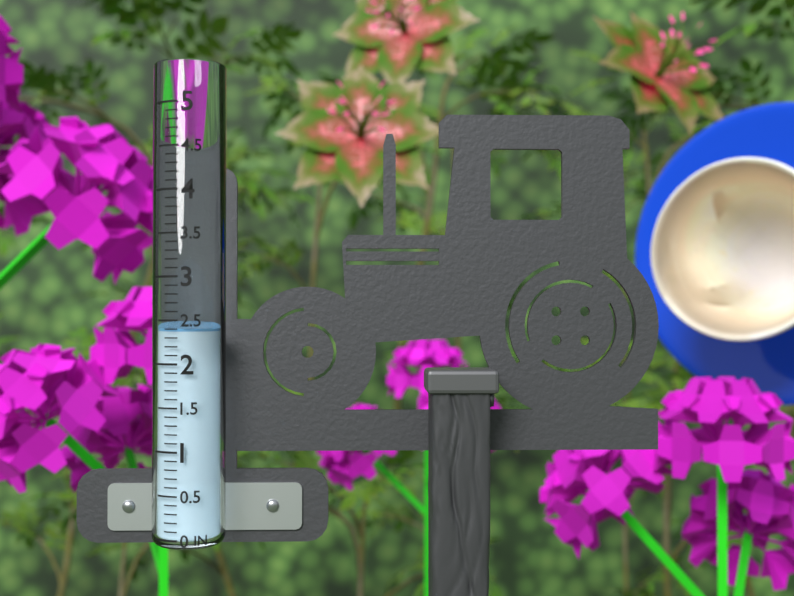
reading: 2.4 in
